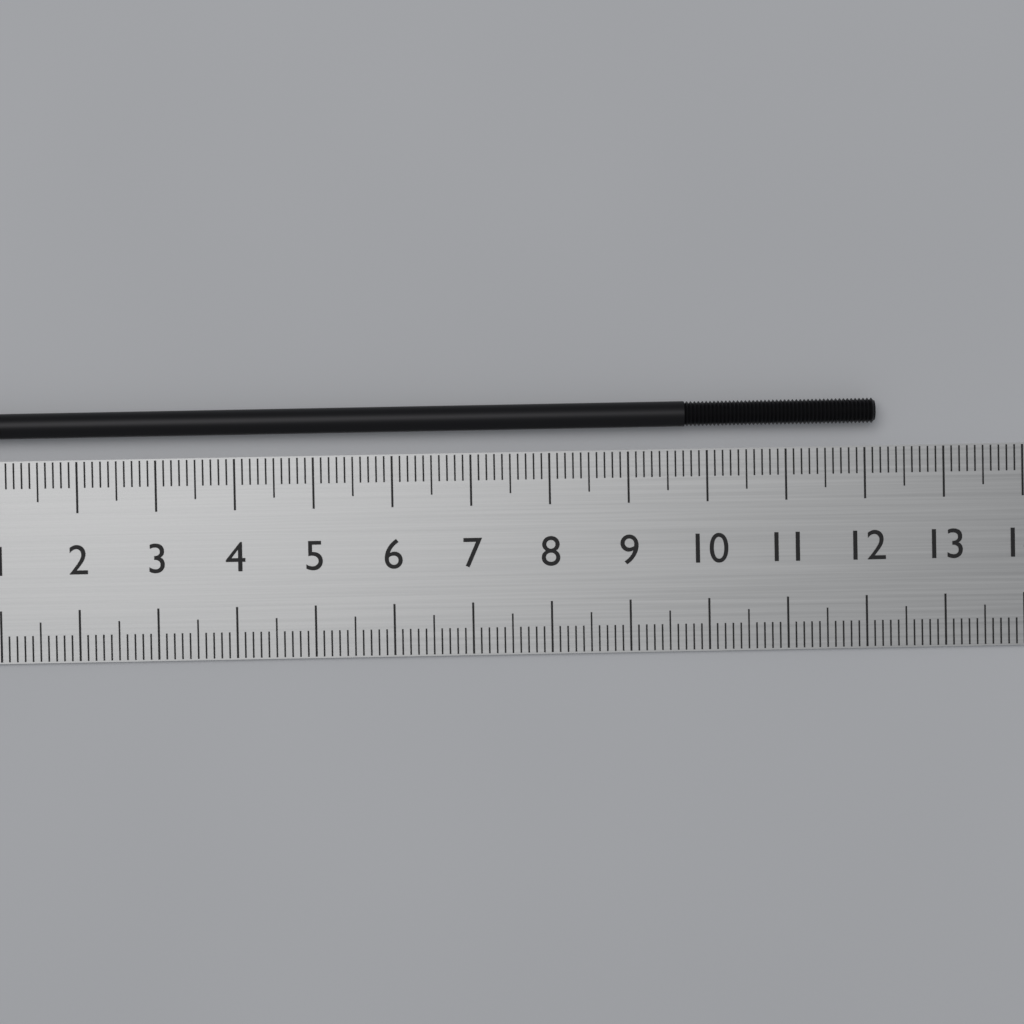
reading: 12.1 cm
